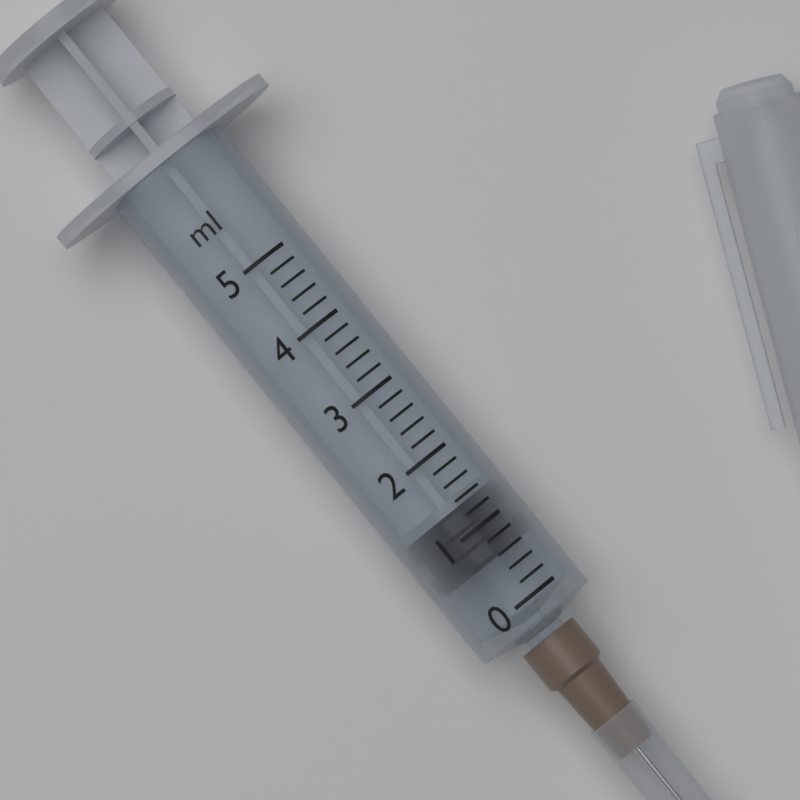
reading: 0.6 ml
